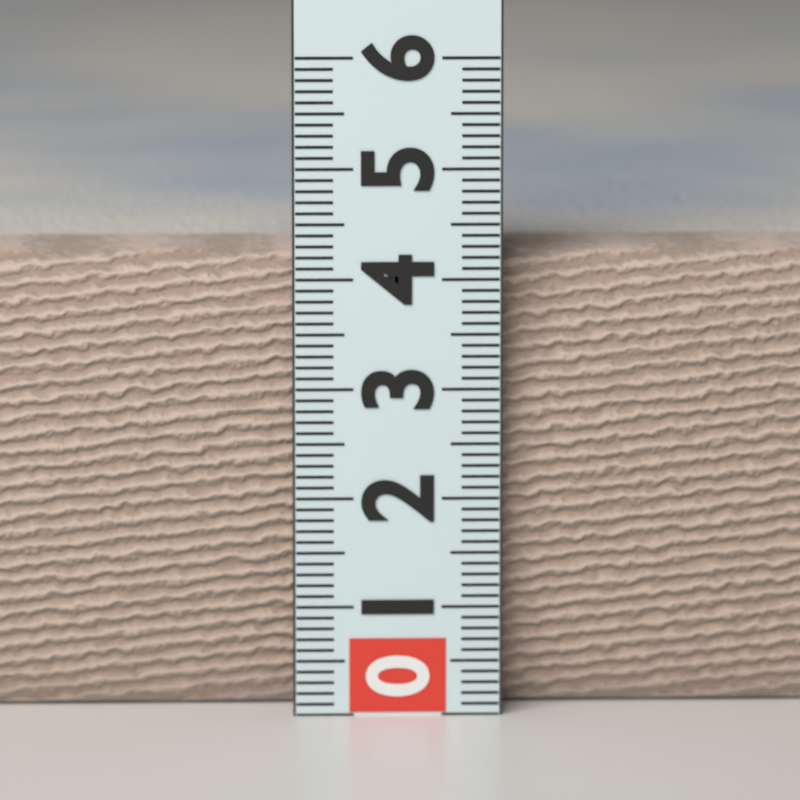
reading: 4.2 (no unit)
